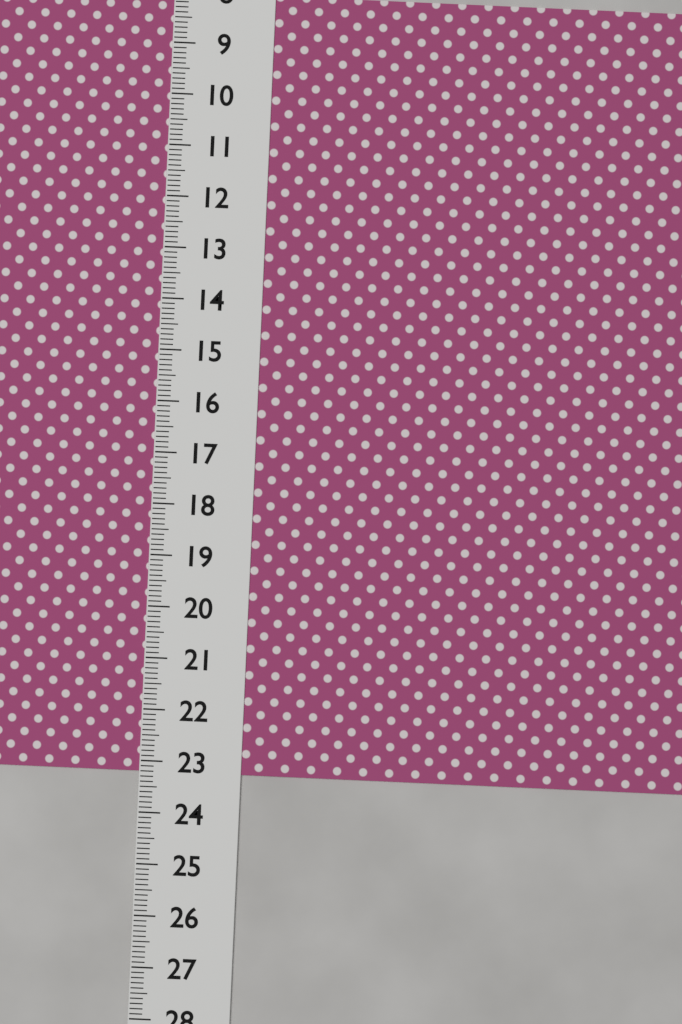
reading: 23.2 (no unit)
